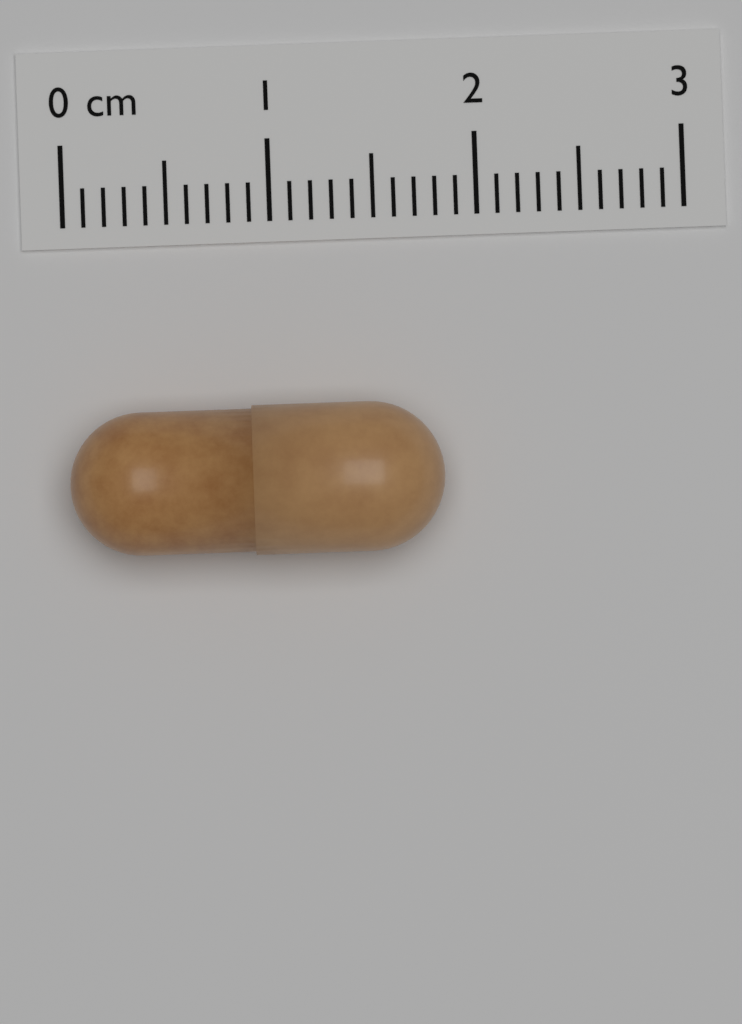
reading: 1.8 cm
